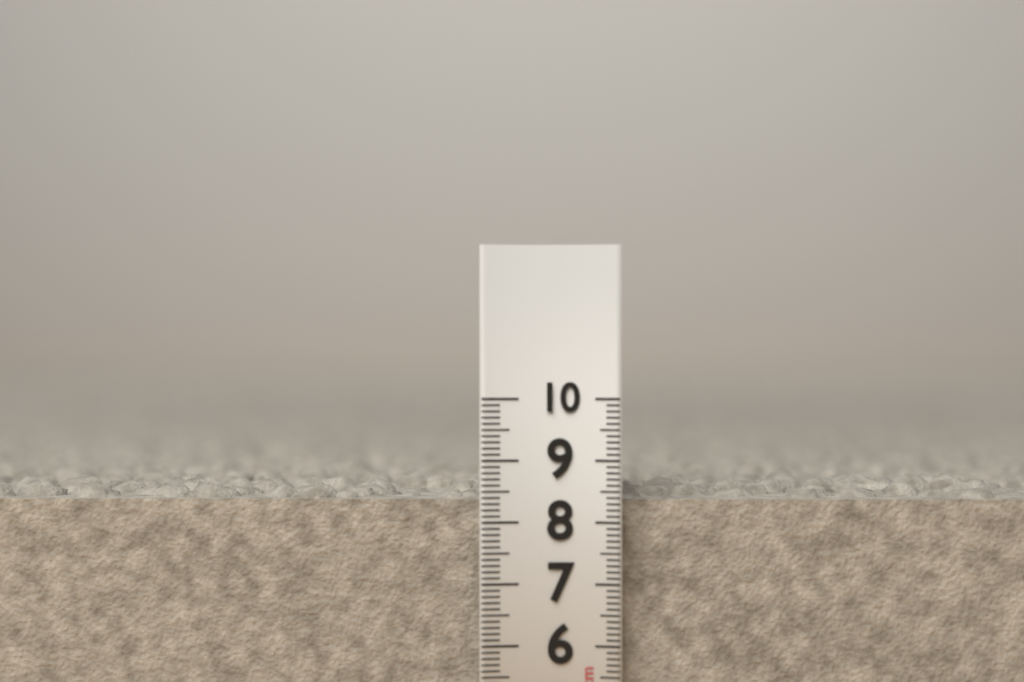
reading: 8.7 cm
